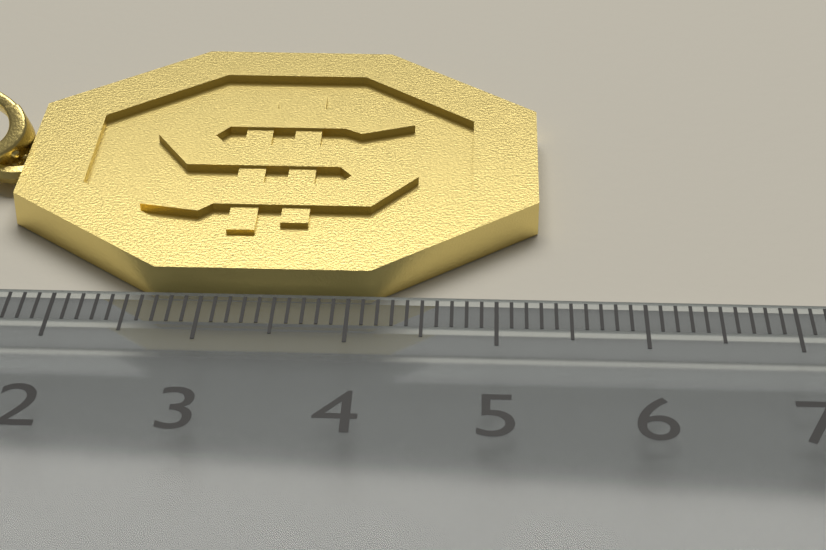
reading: 5.3 cm
